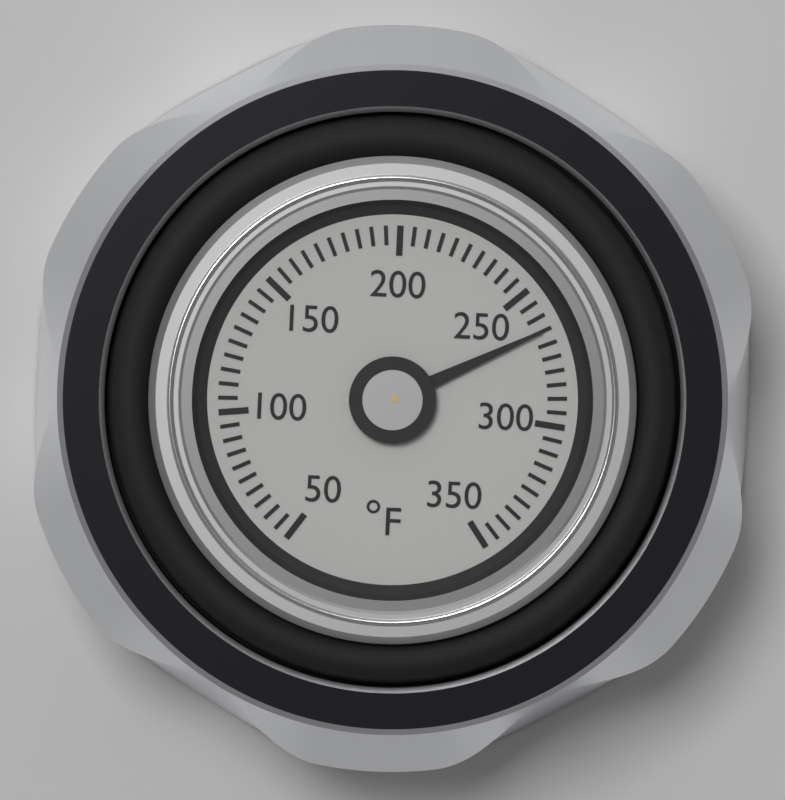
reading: 265 °F
